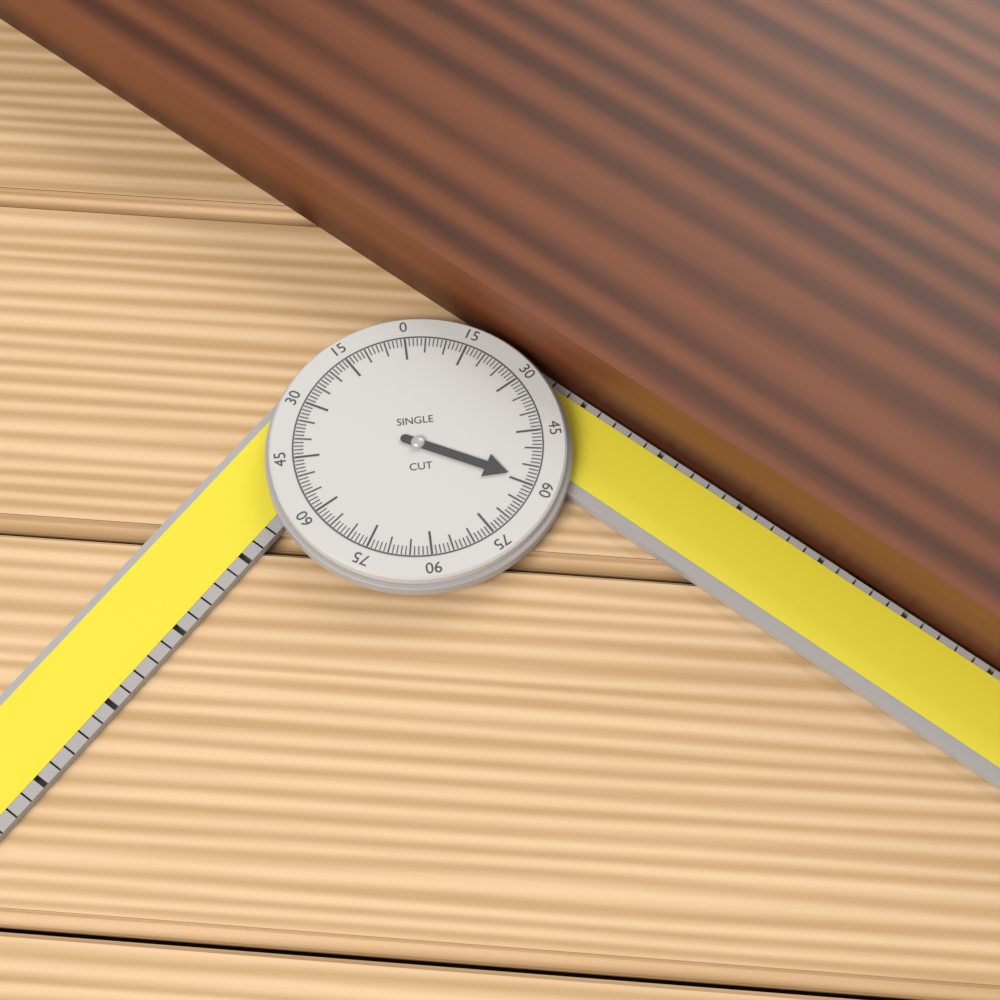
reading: 59 °
